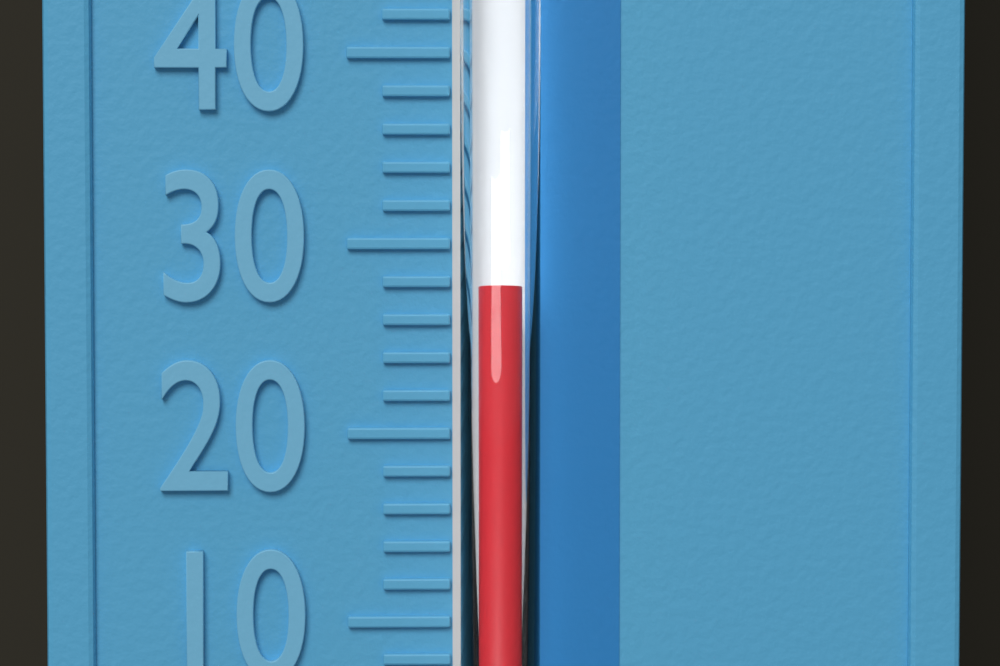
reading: 28 °F
